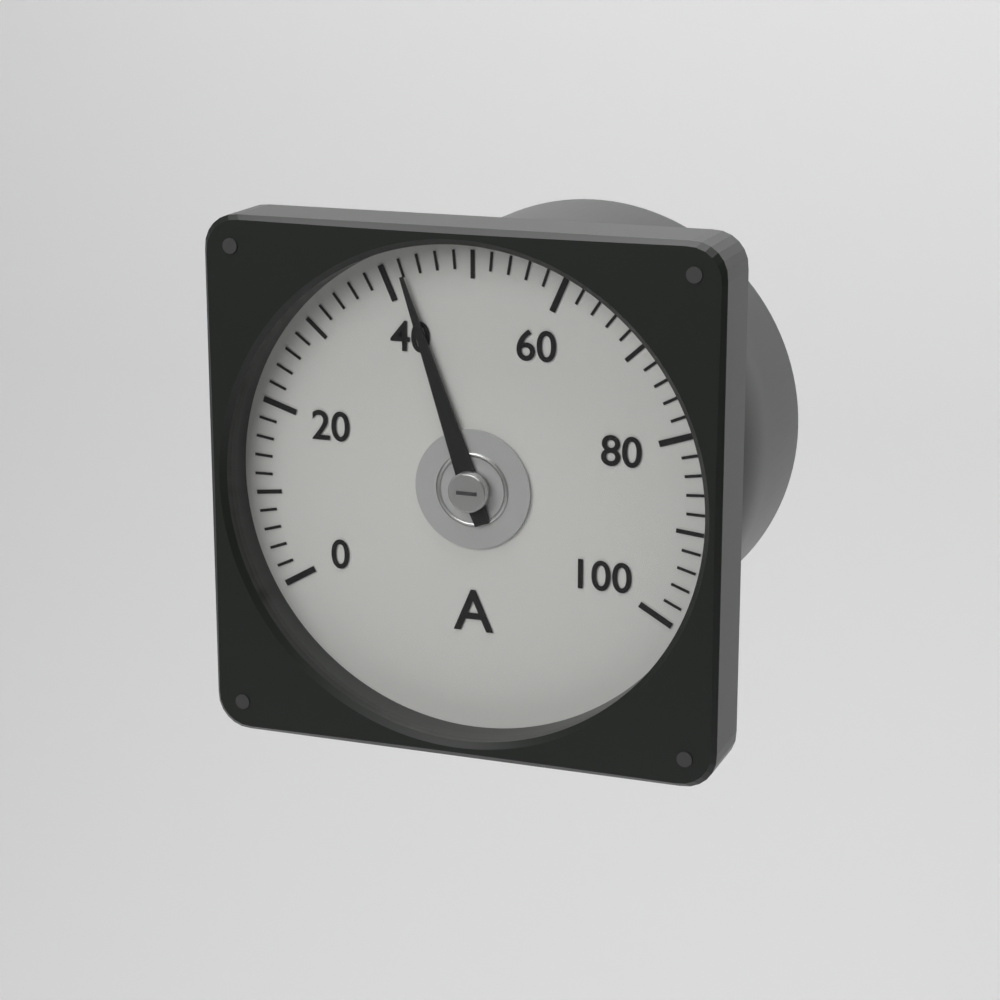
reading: 42 A
